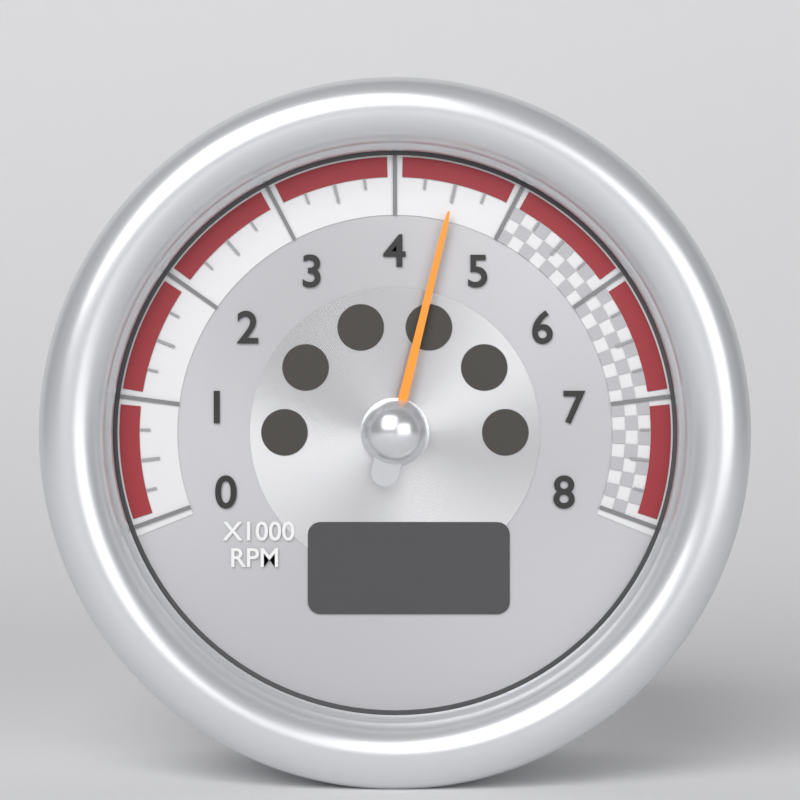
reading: 4.50 x1000 RPM
